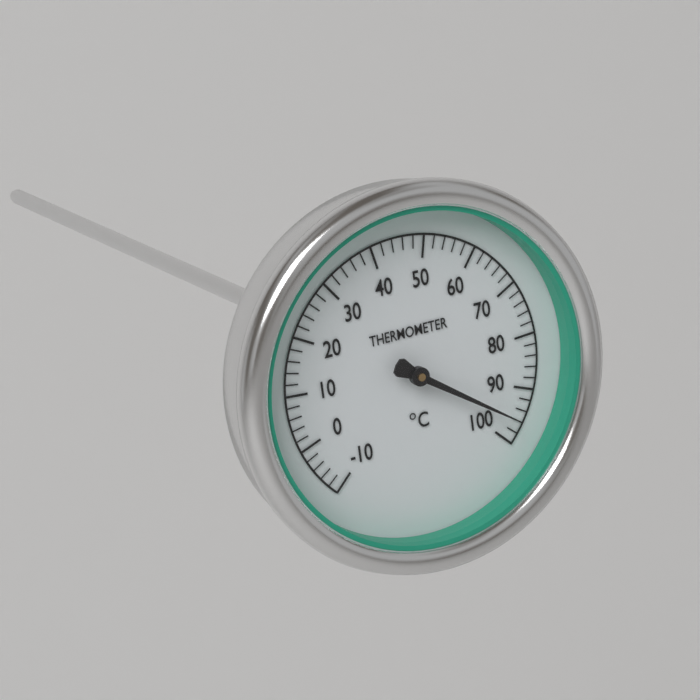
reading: 96 °C
